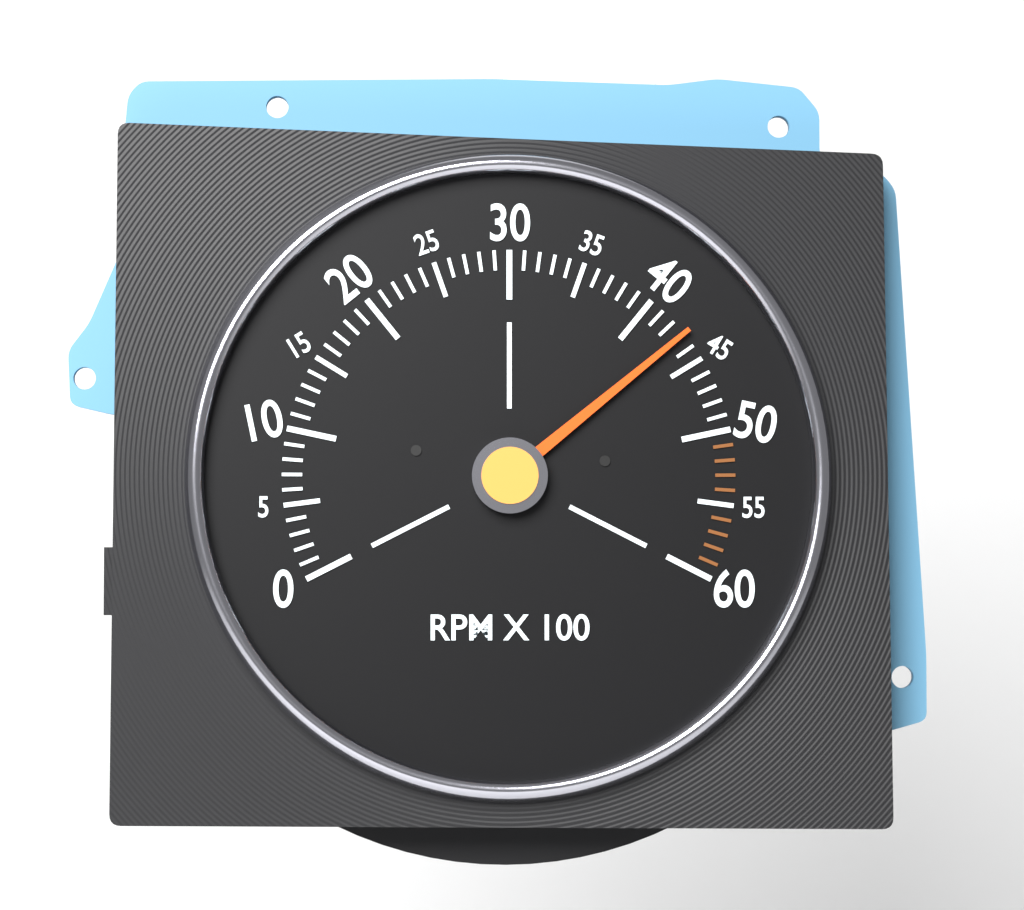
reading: 4300 RPM
